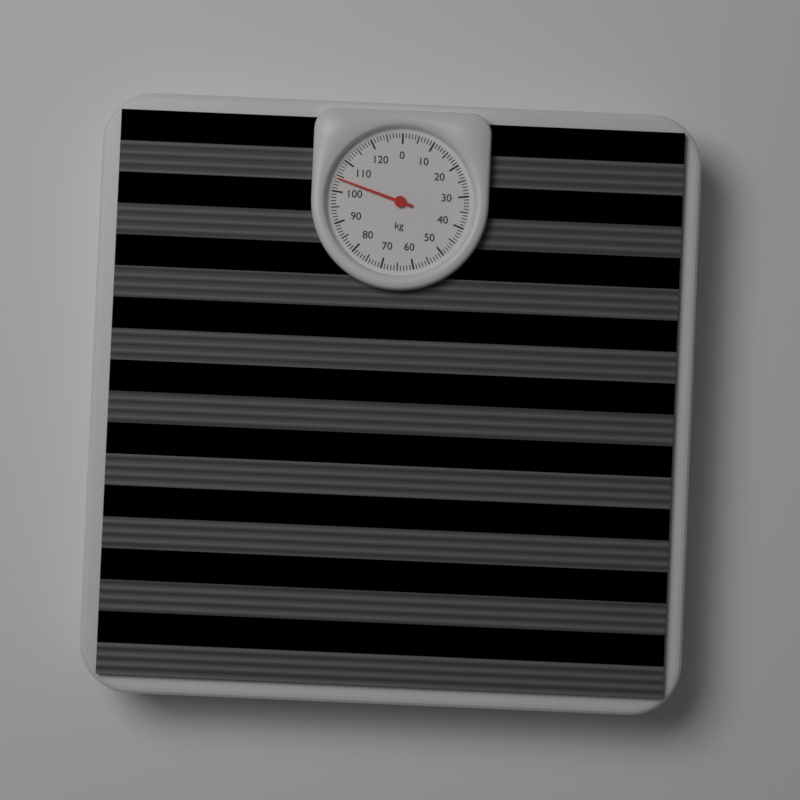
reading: 104 kg
